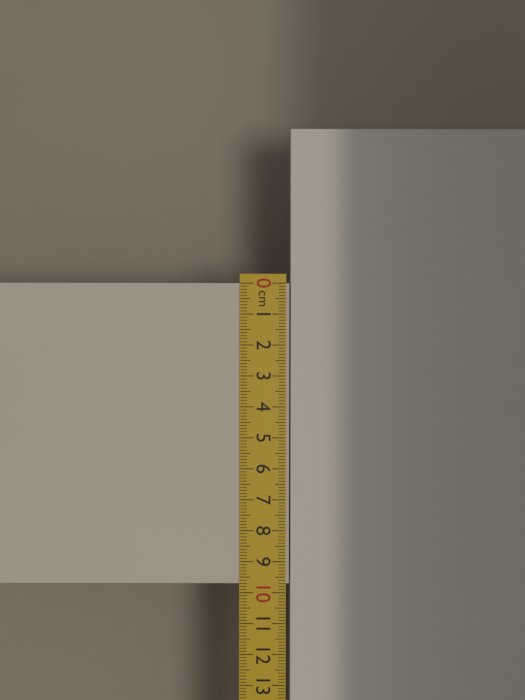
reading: 9.7 cm
